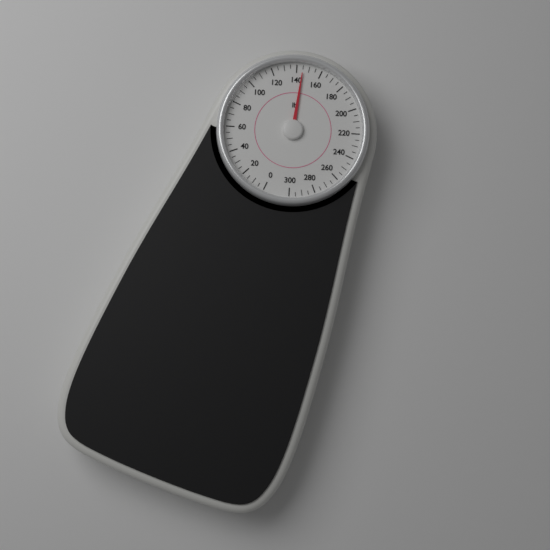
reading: 145 lb
